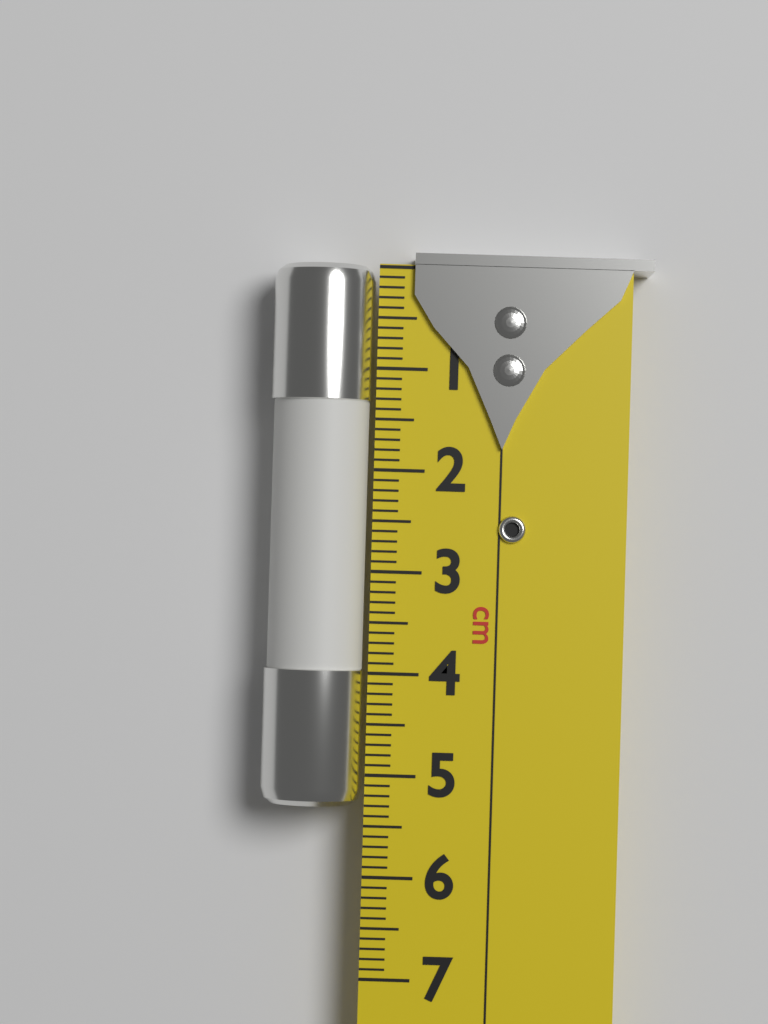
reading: 5.3 cm
